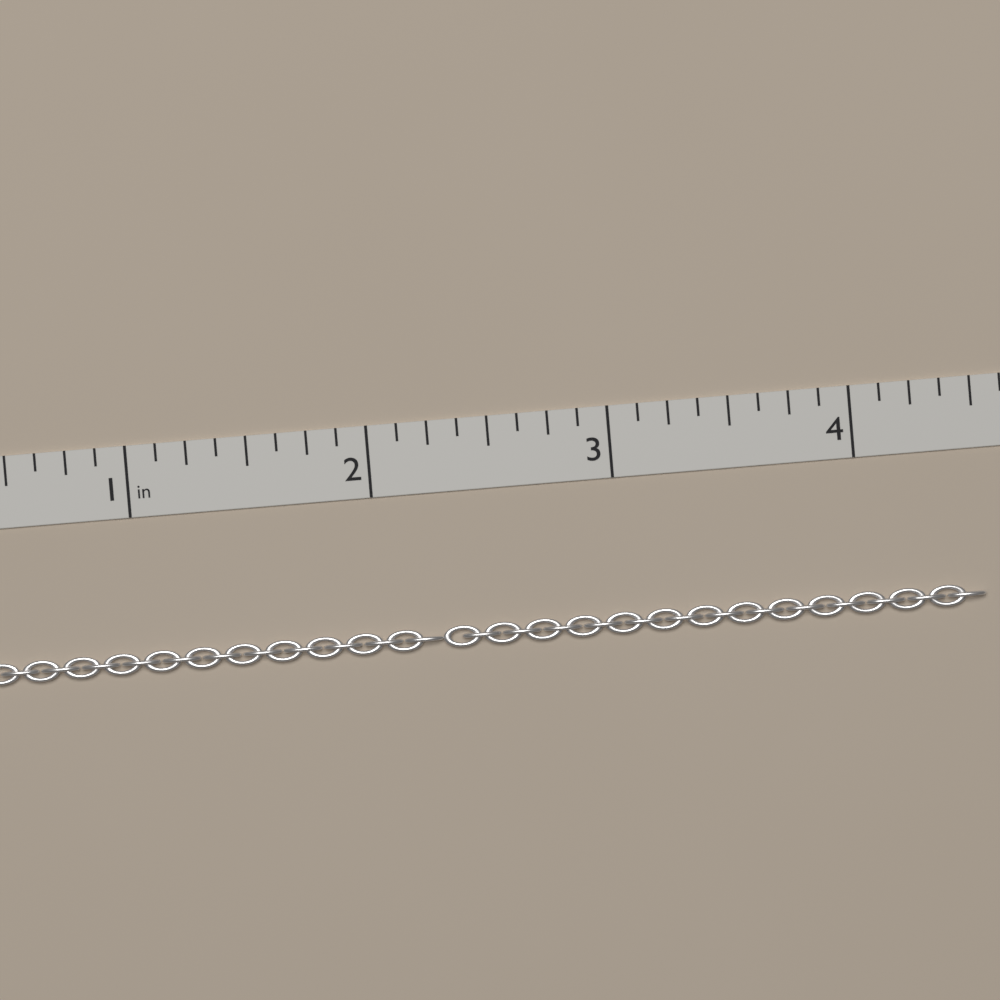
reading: 4.500 in
